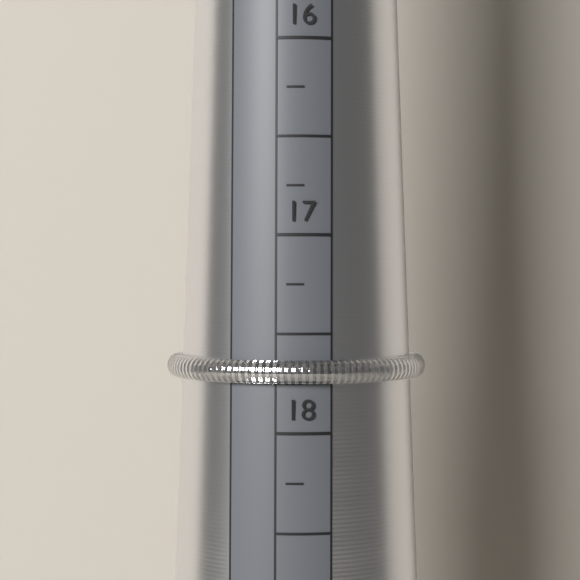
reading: 17.75 mm
